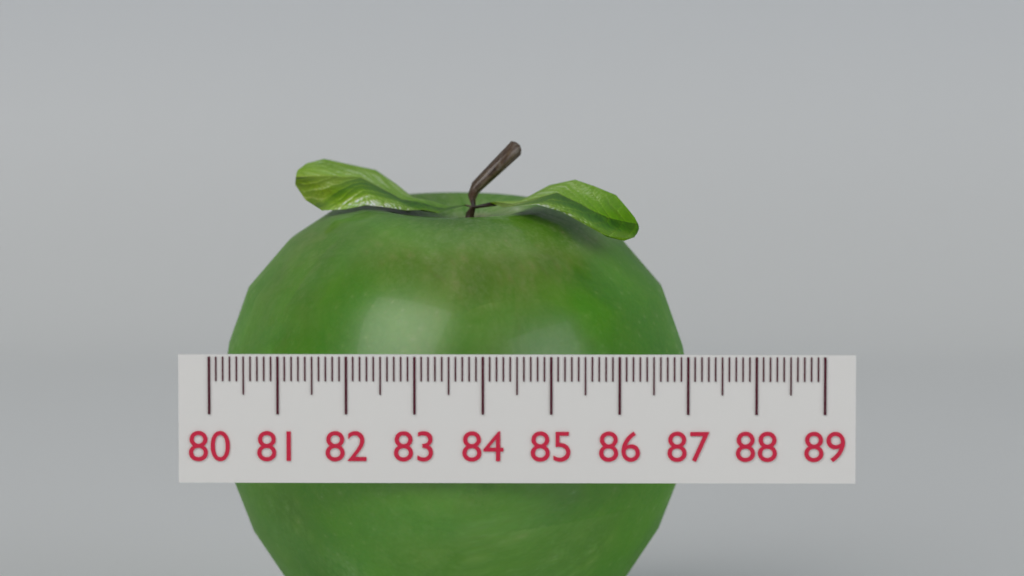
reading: 87.1 (no unit)
